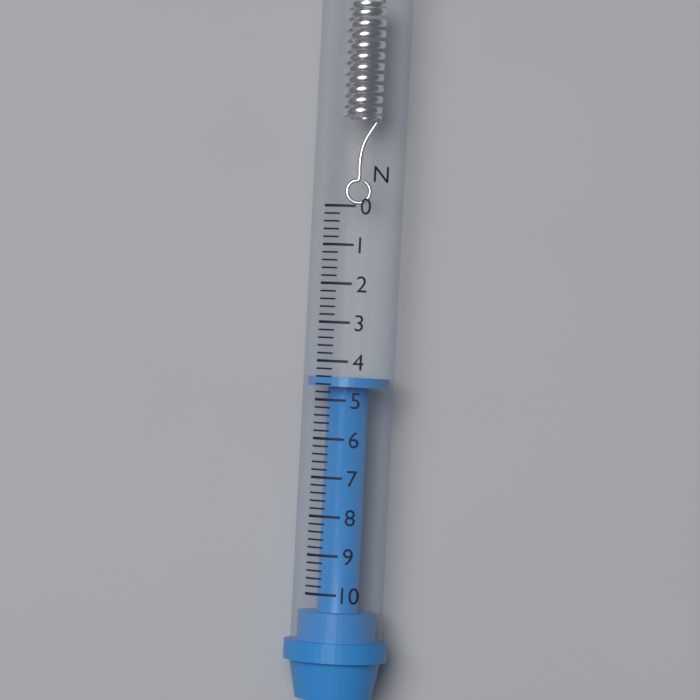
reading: 4.4 N
